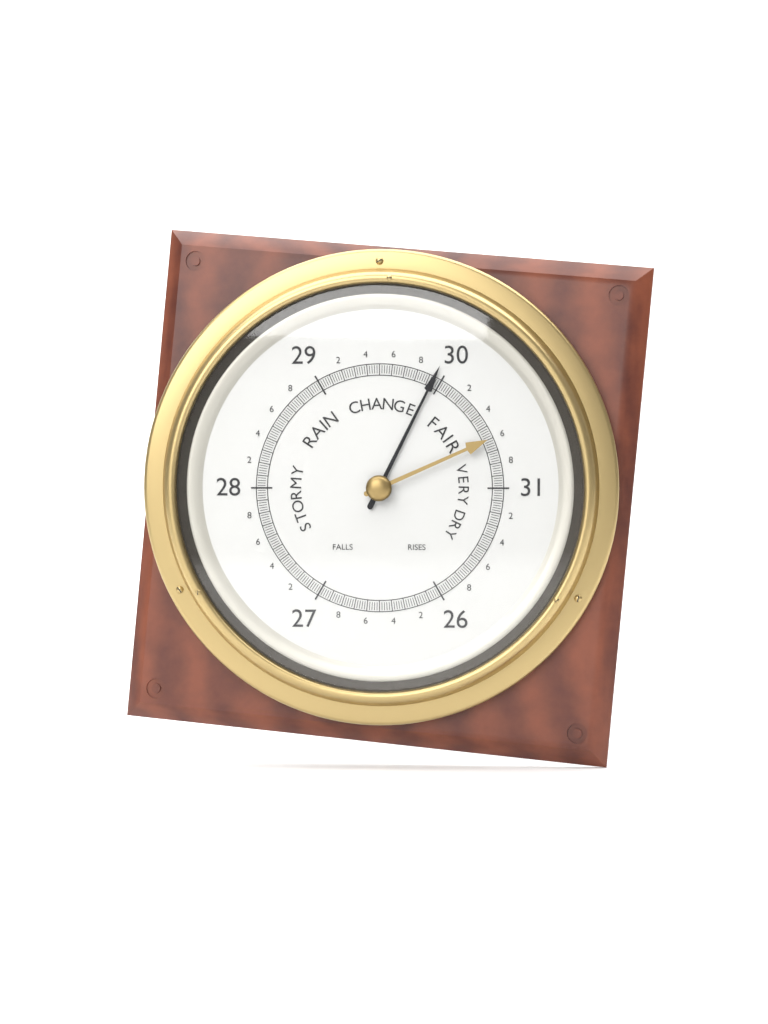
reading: 29.94 (no unit)
